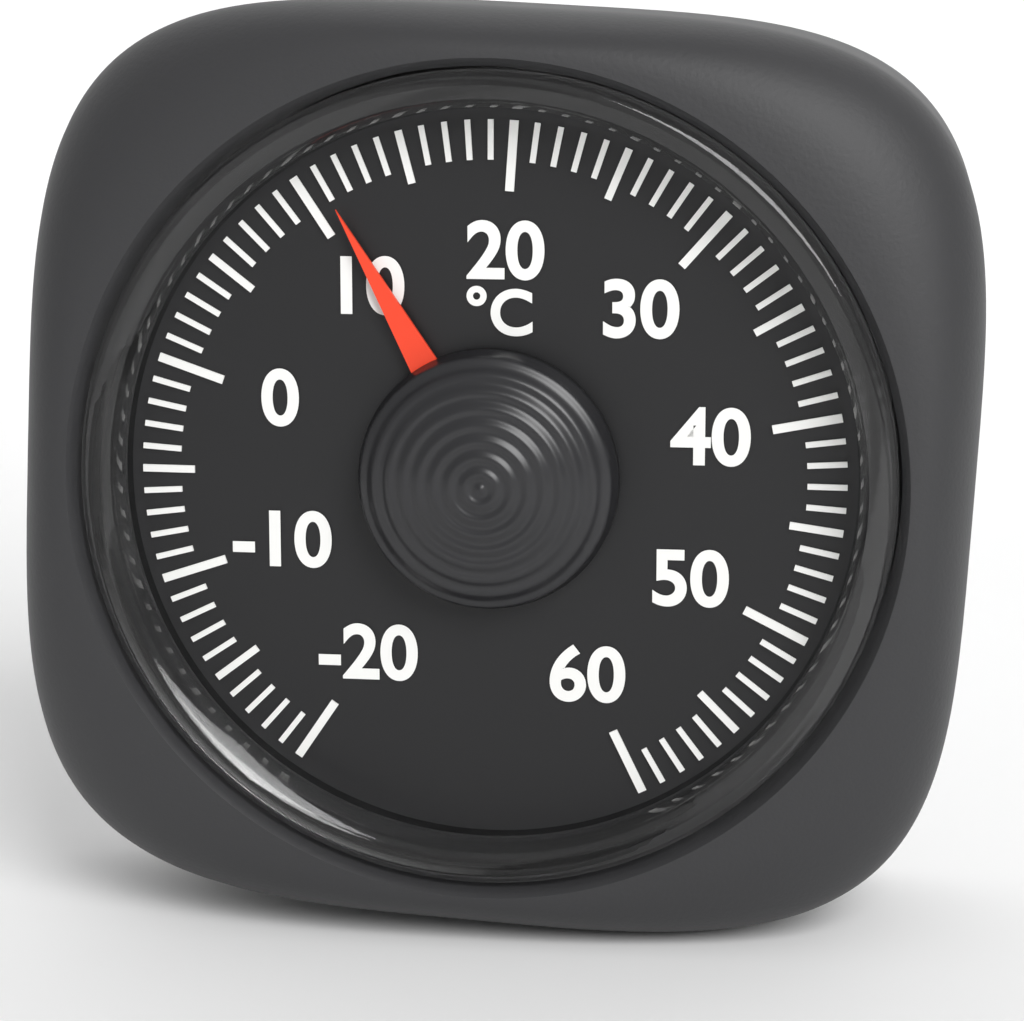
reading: 11 °C
